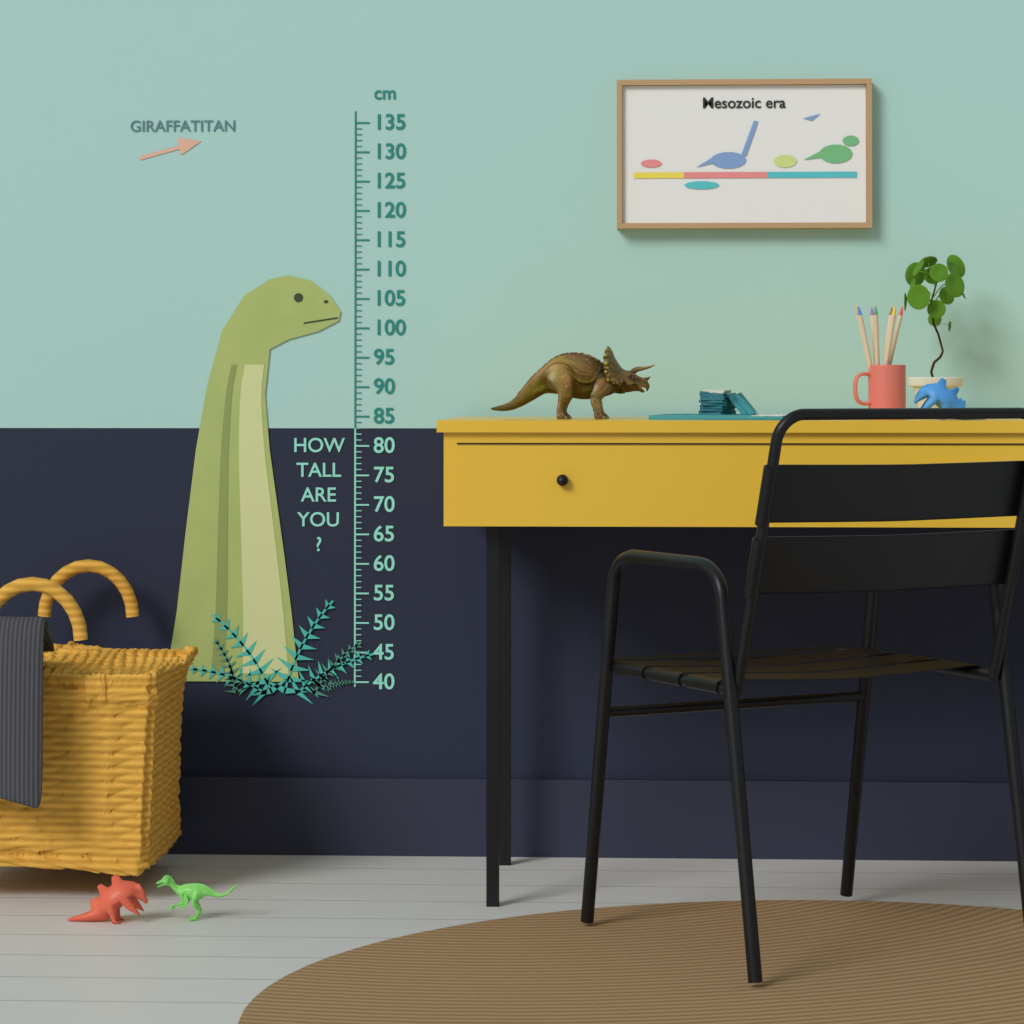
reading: 109 cm
